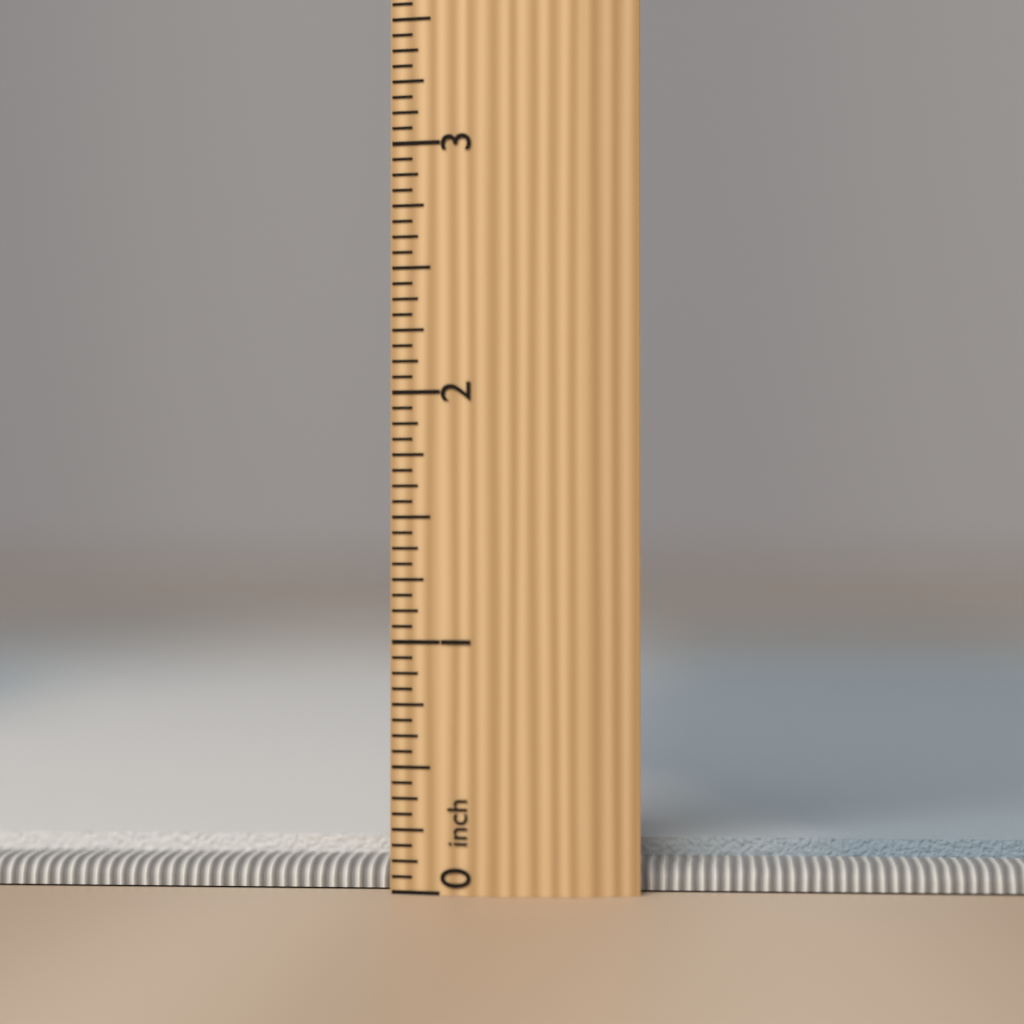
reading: 0.1875 inch
